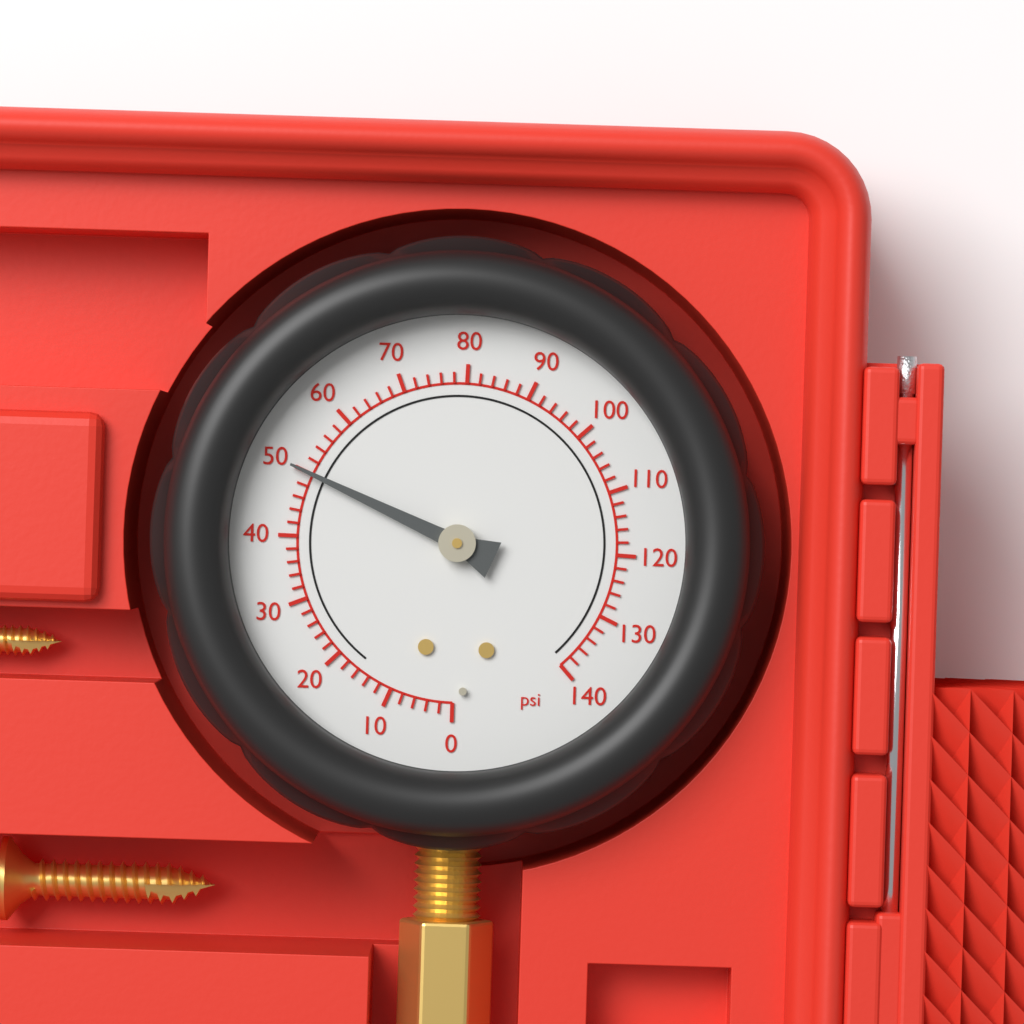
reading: 50 psi
